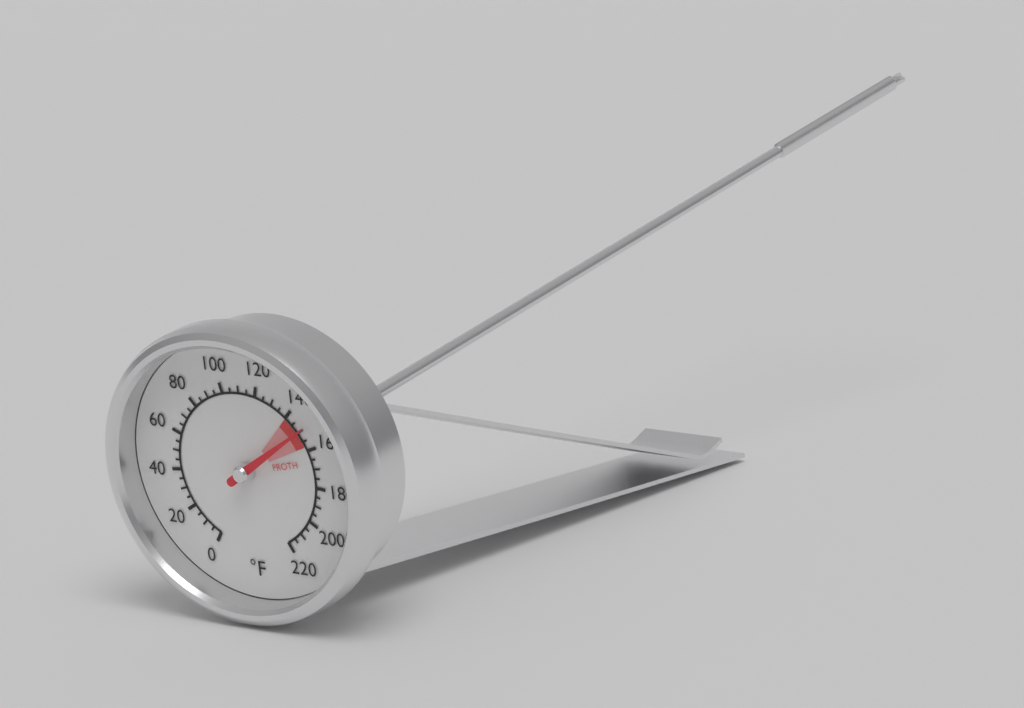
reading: 150 °F
